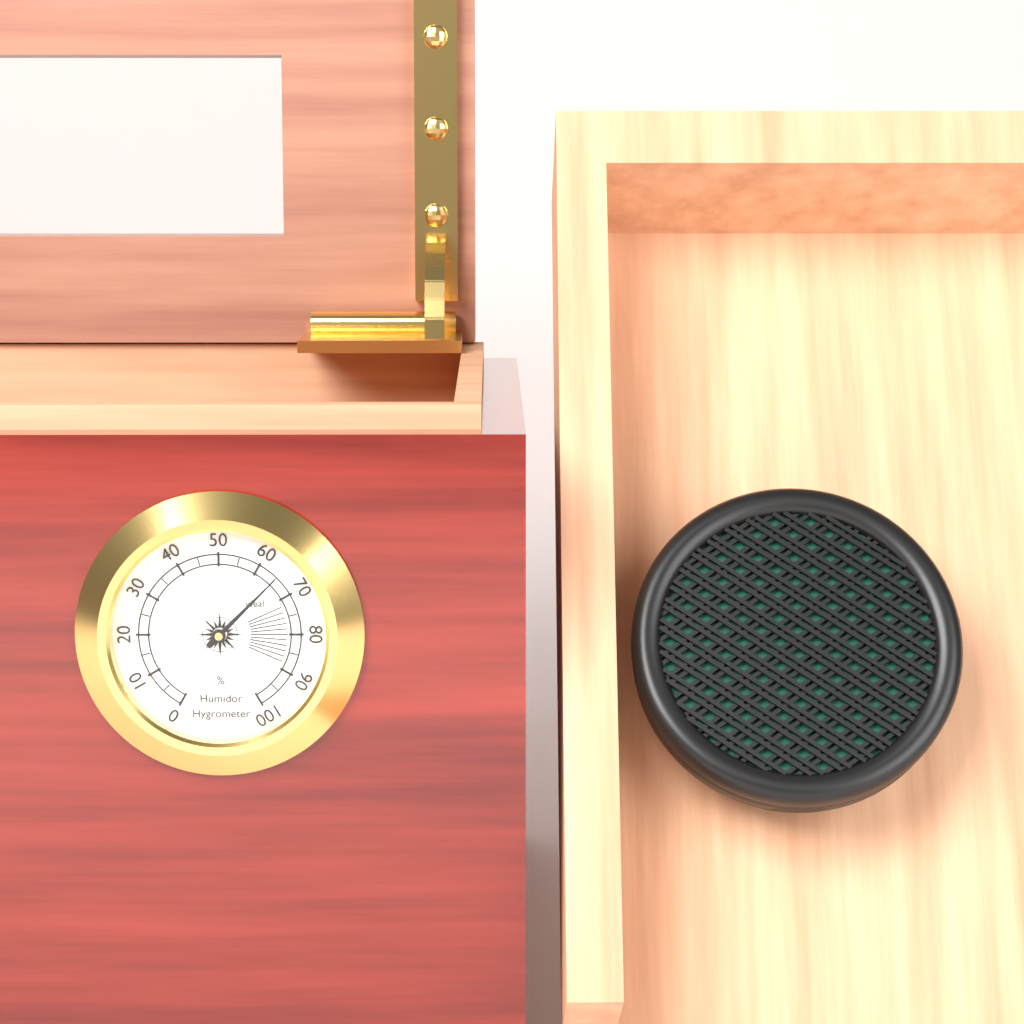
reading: 65 %
